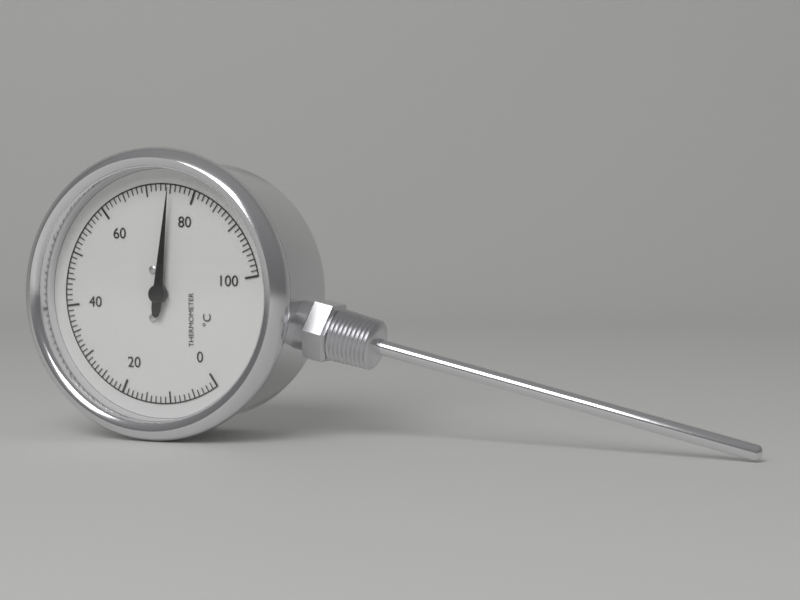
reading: 75 °C
